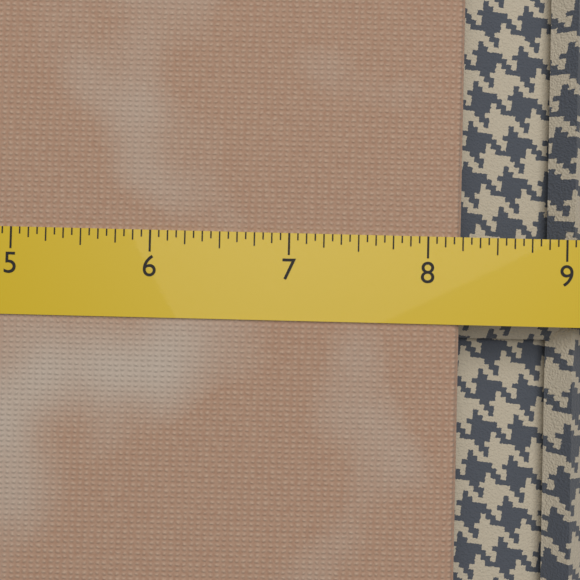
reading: 8.2500 (no unit)
